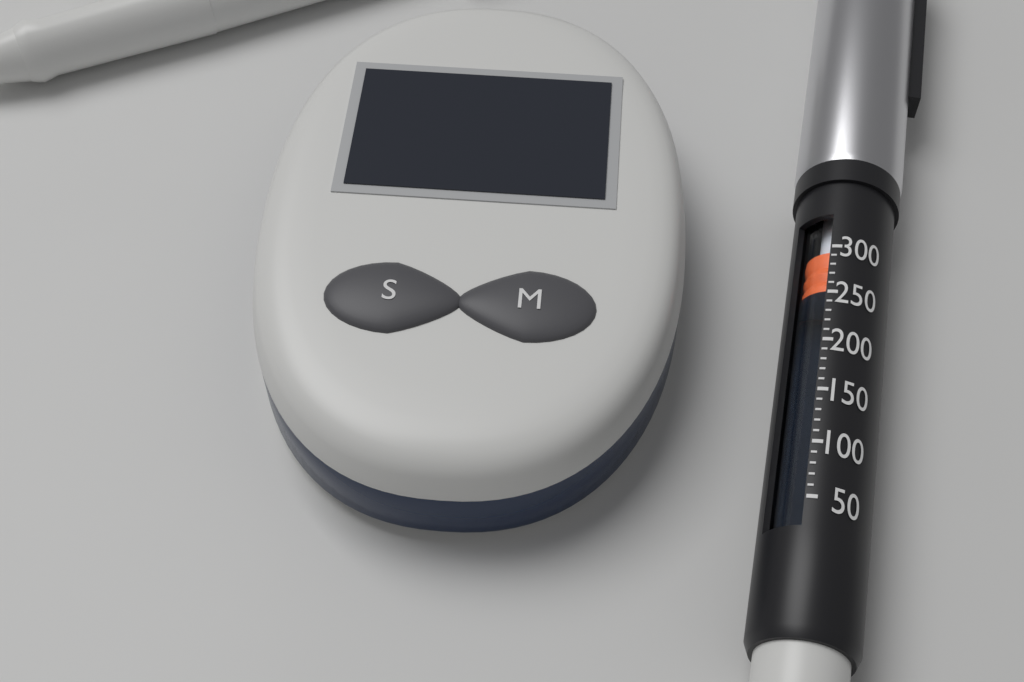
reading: 260 (no unit)
